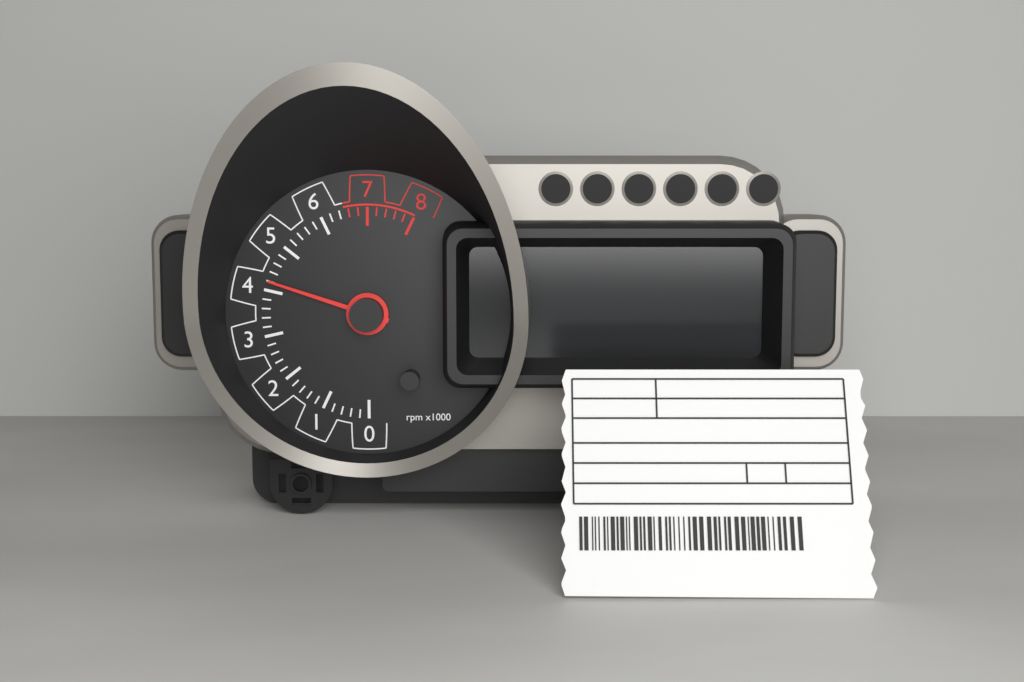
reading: 4.2 rpm x1000
